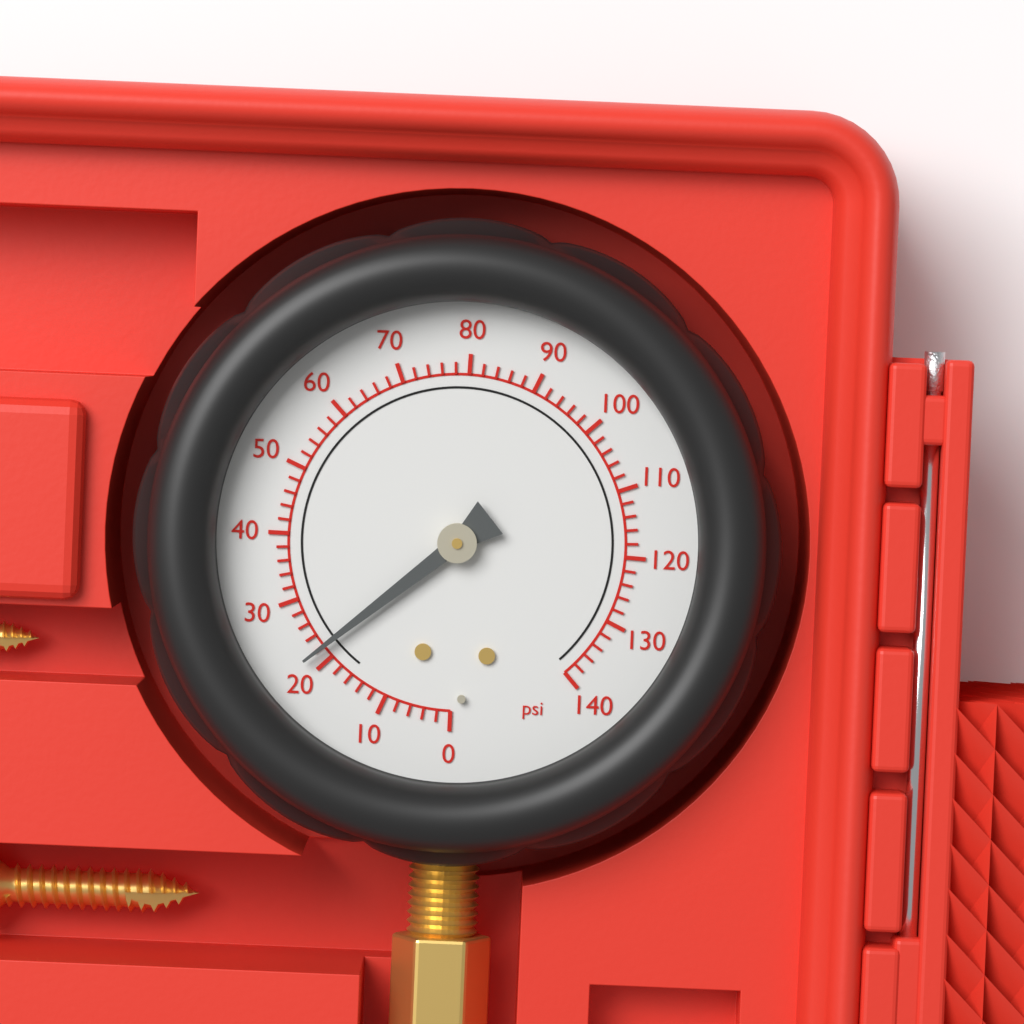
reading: 22 psi
